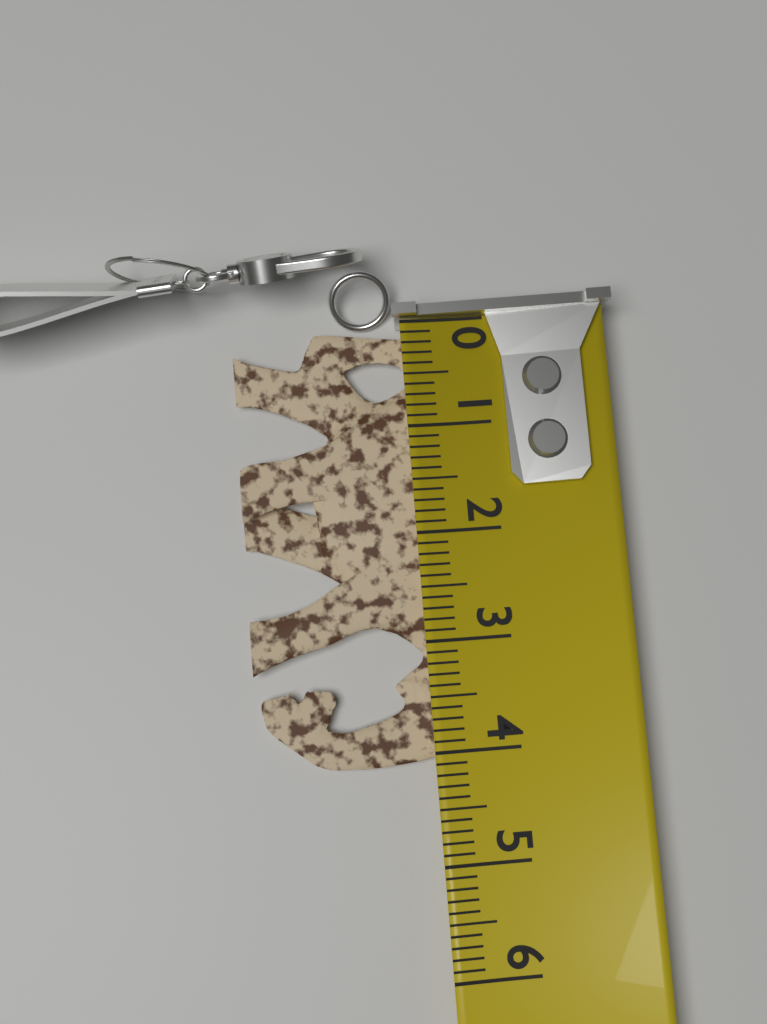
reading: 4.1 (no unit)
